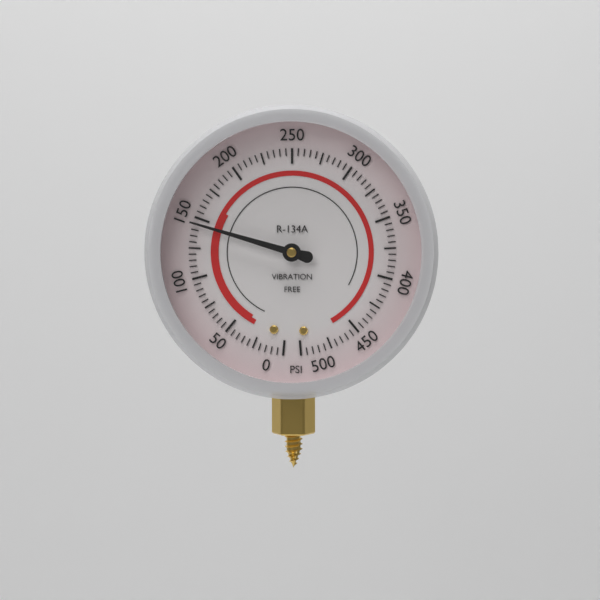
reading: 145 psi
